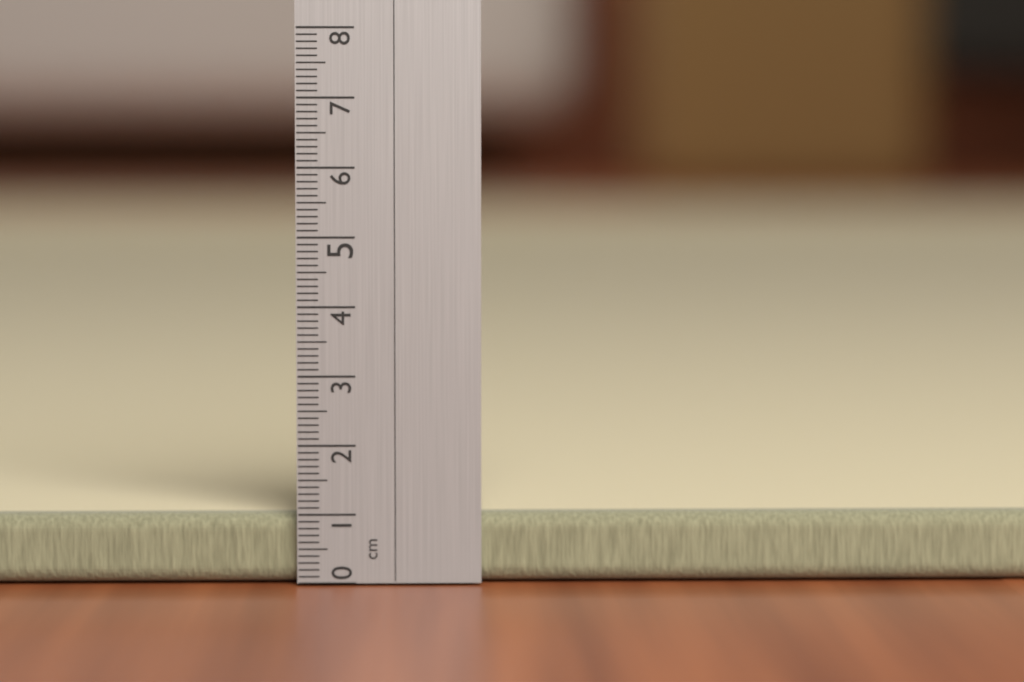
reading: 1.0 cm
